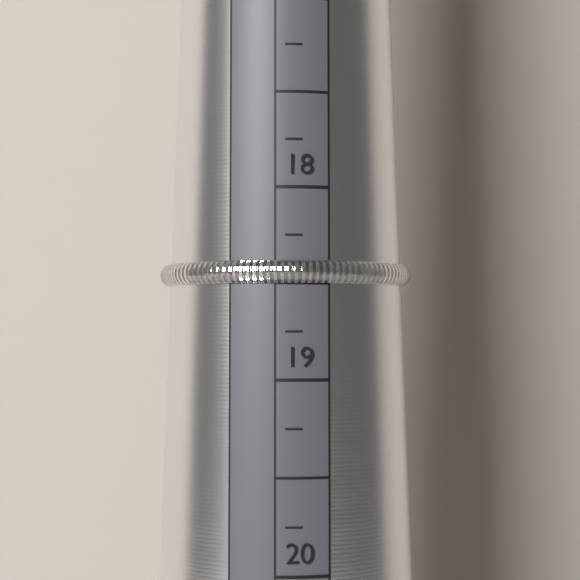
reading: 18.50 mm
